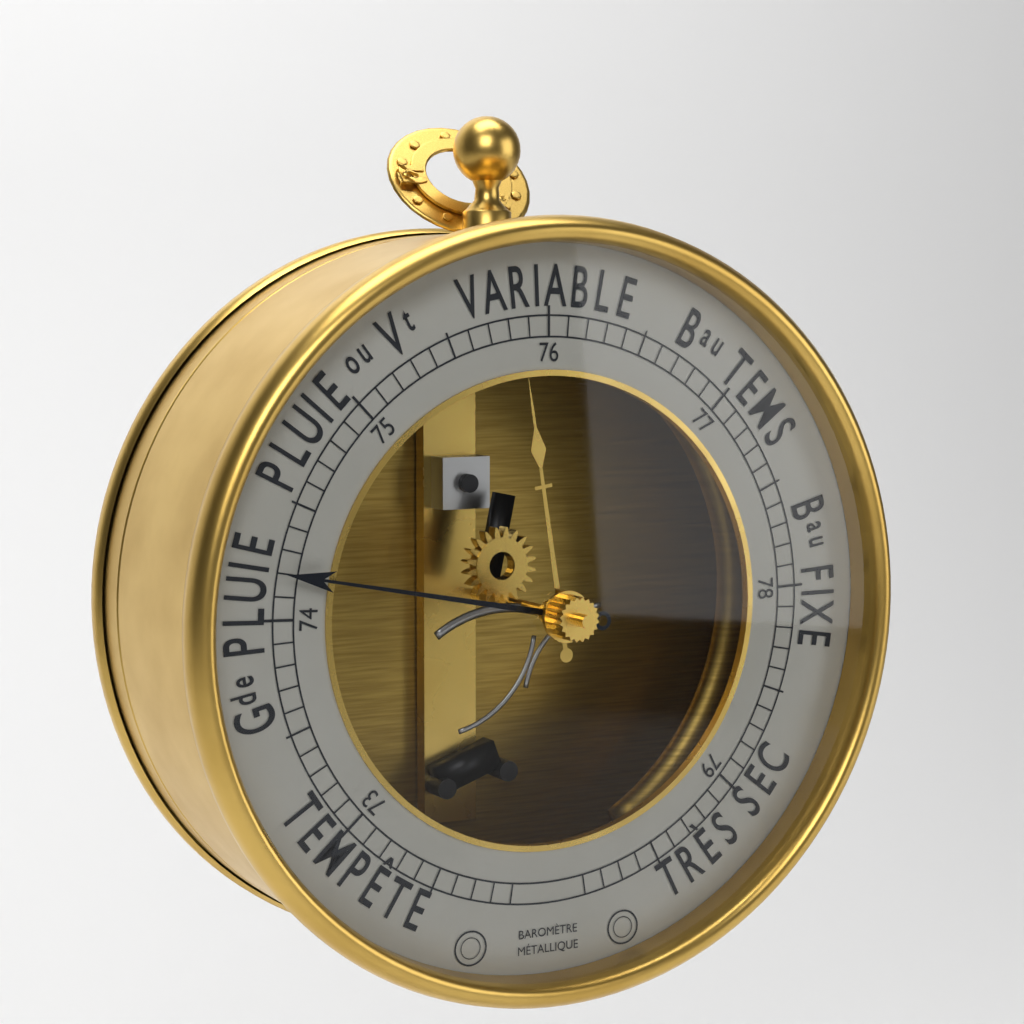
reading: 74.2 (no unit)
